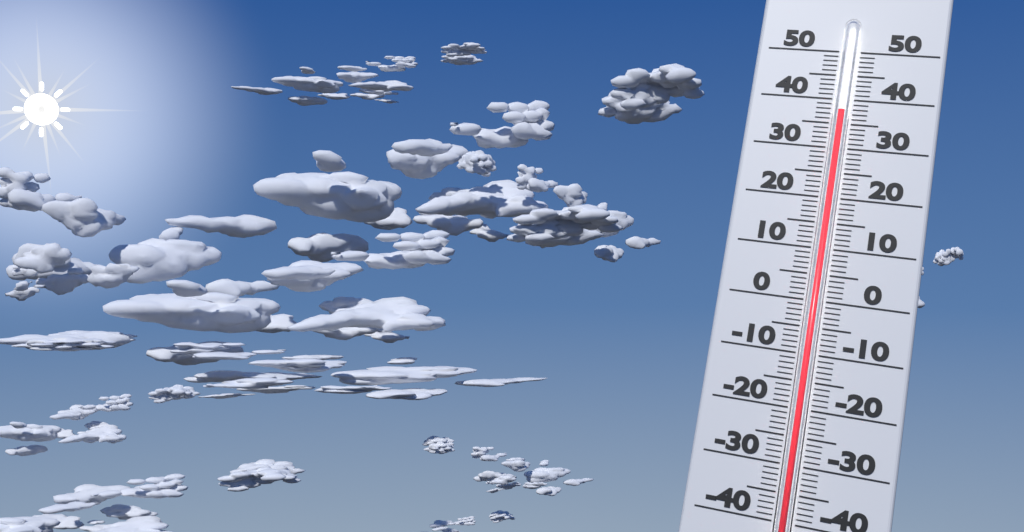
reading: 37 (no unit)
